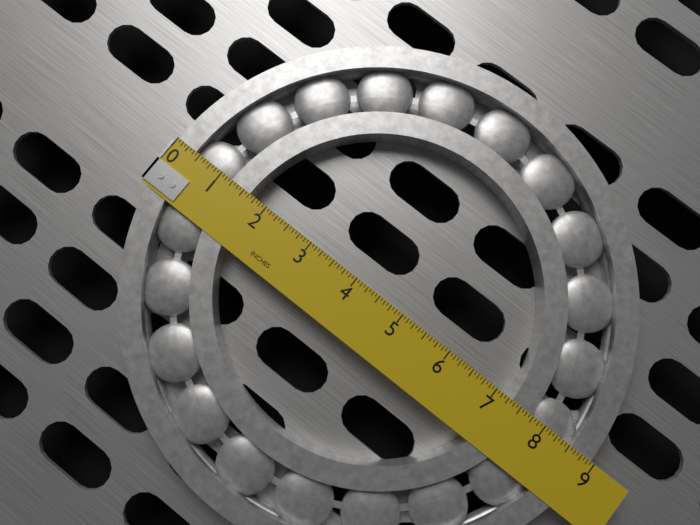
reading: 8.9375 in
